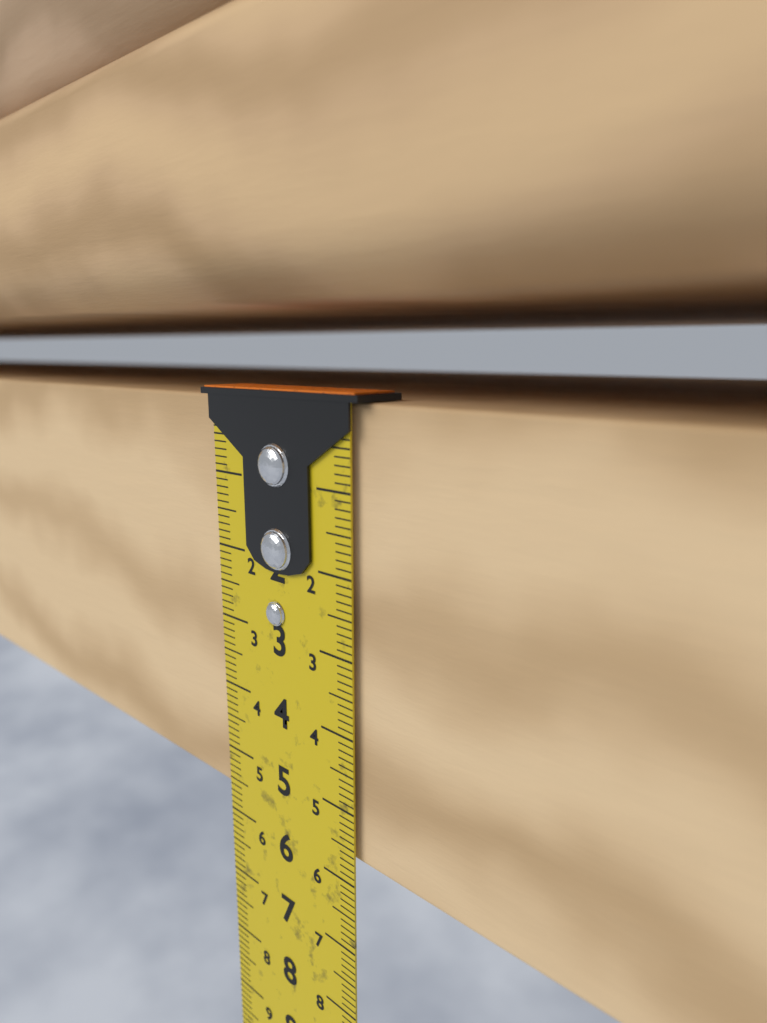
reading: 5.7 cm
